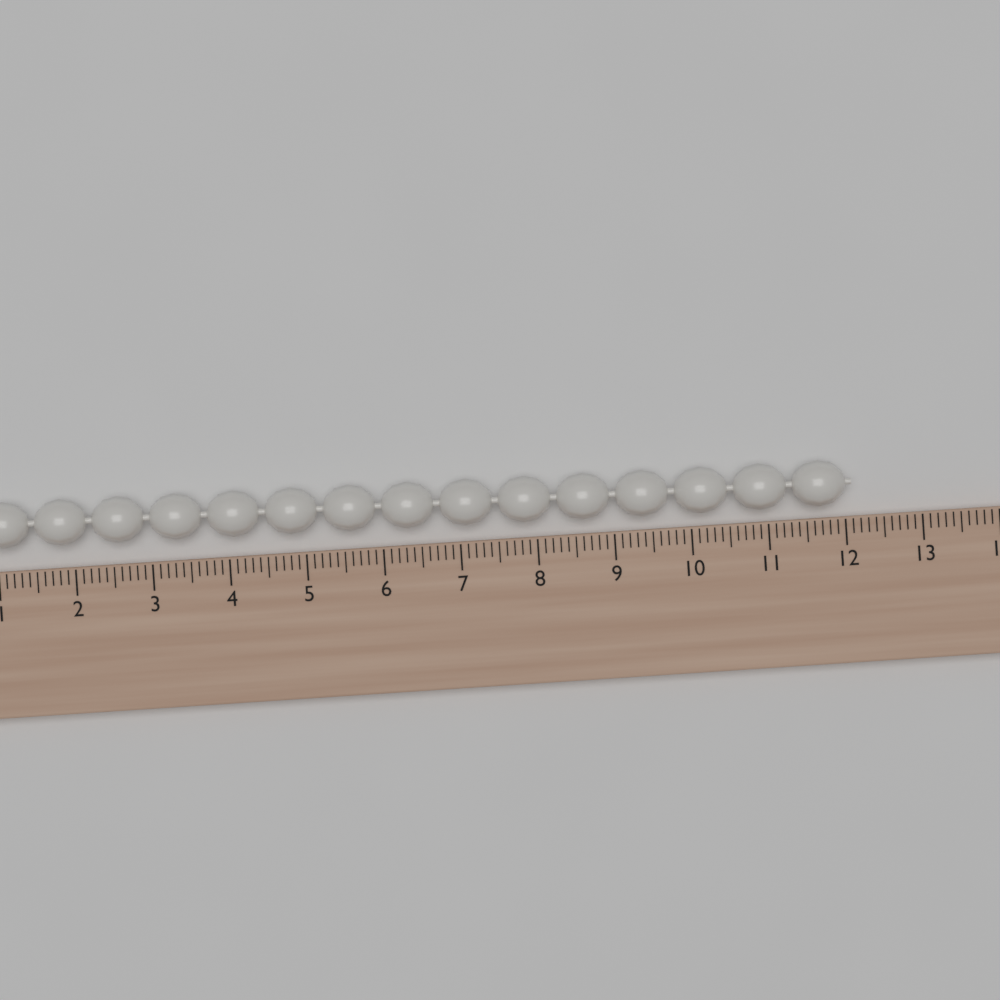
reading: 12.1 (no unit)
